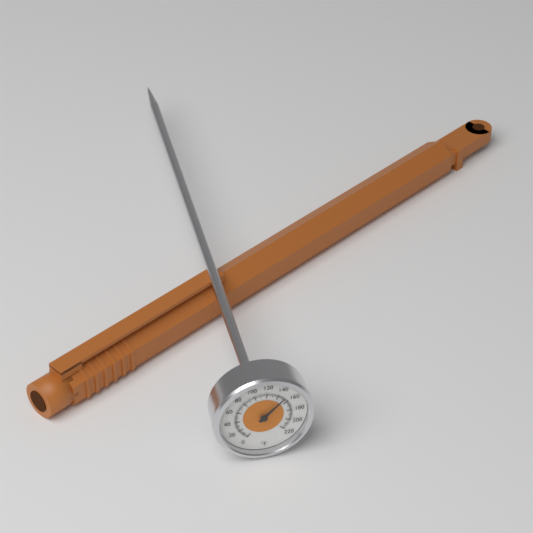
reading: 150 °F
